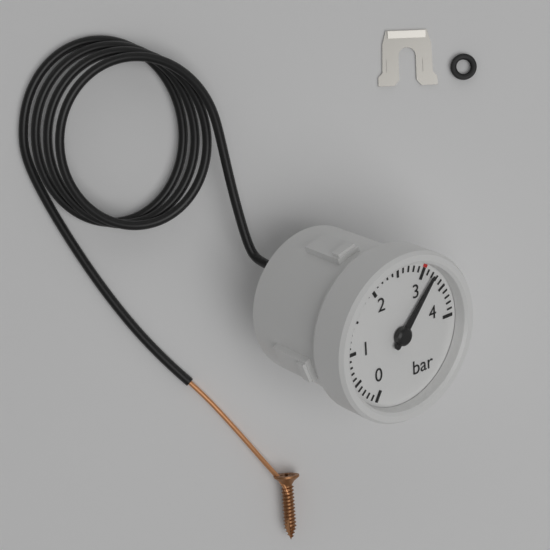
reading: 3.2 bar
